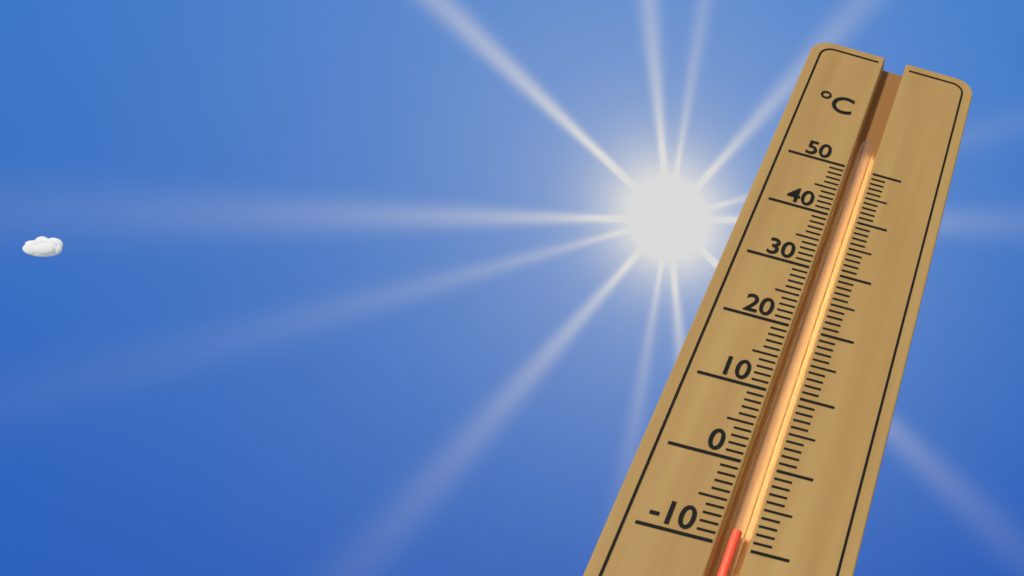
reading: -8 °C
